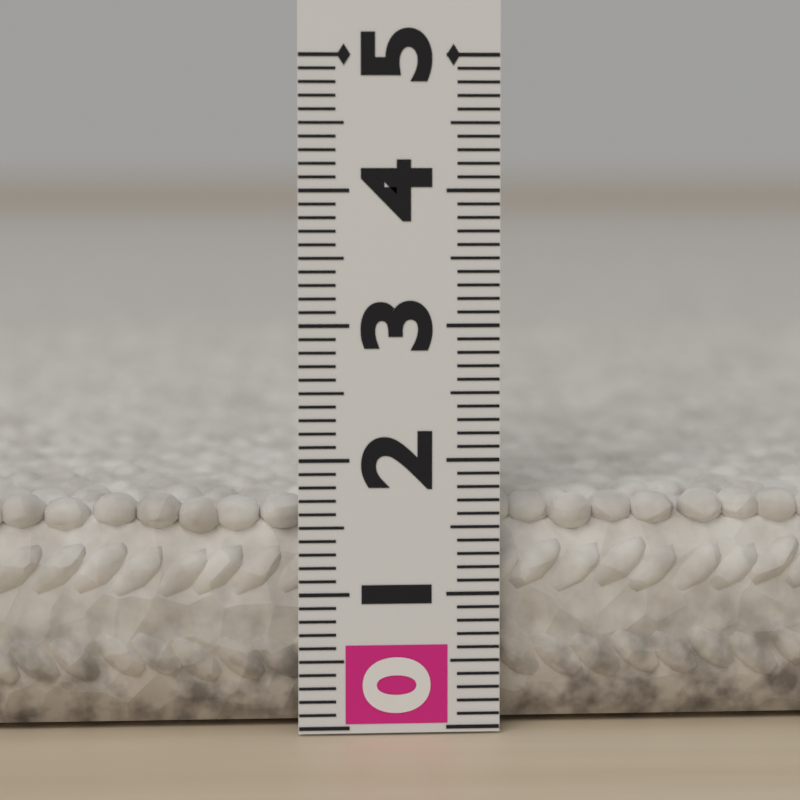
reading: 1.7 (no unit)
